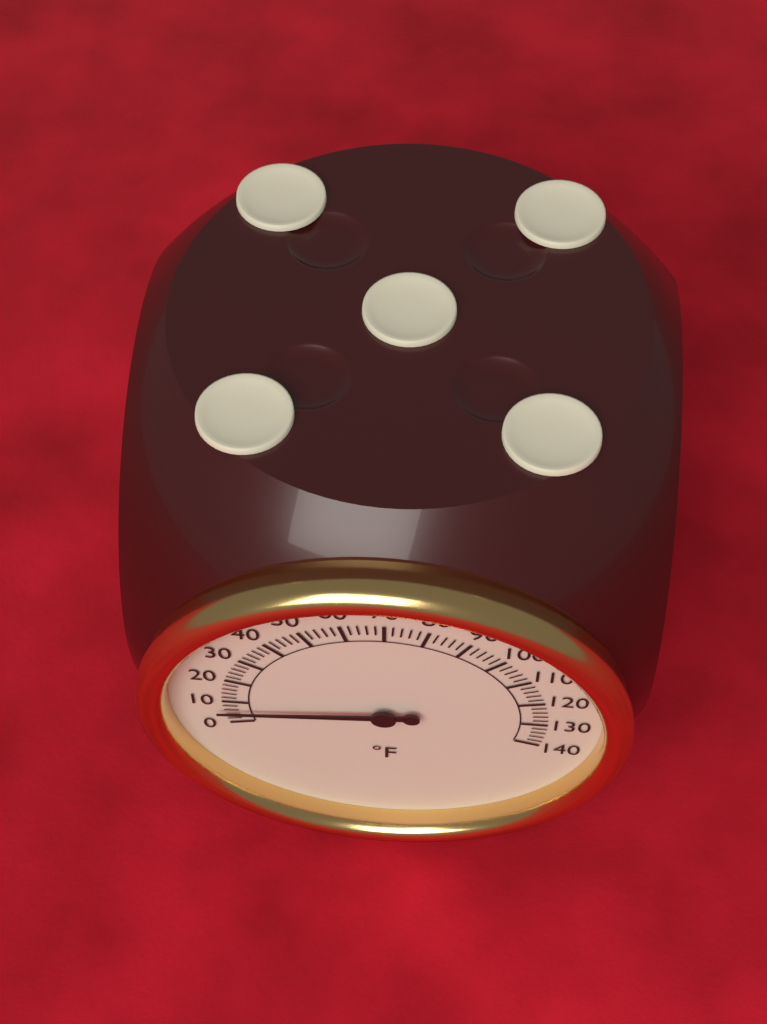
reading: 6 °F
